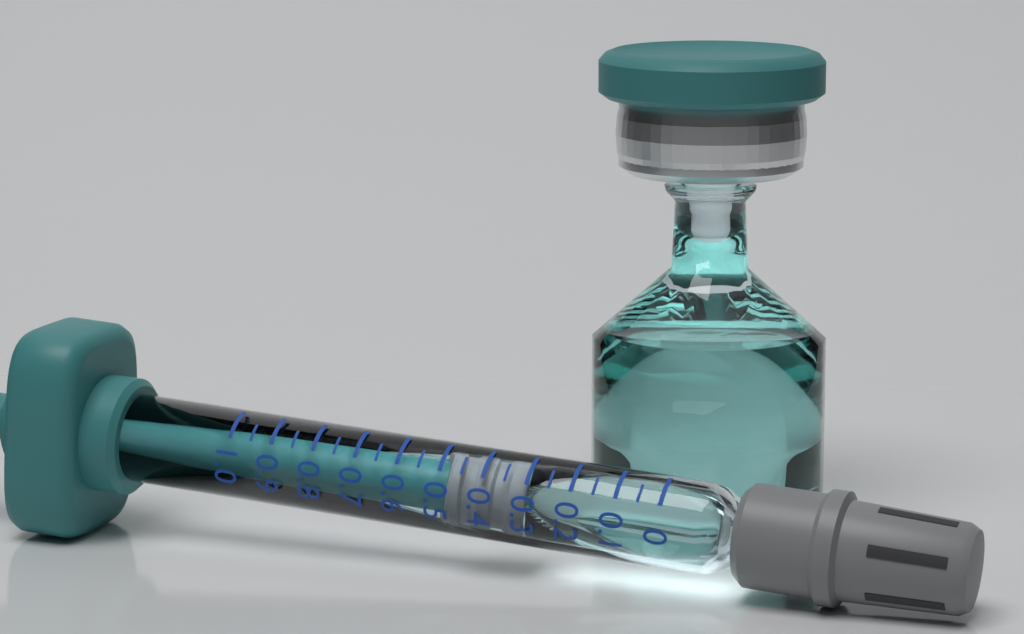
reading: 0.30 (no unit)
